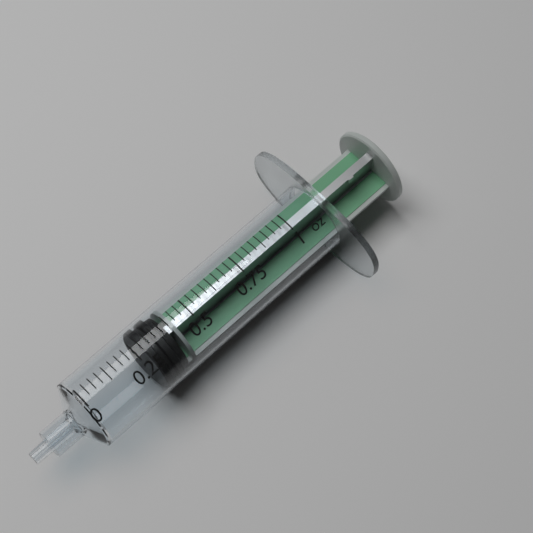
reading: 0.28125 oz
